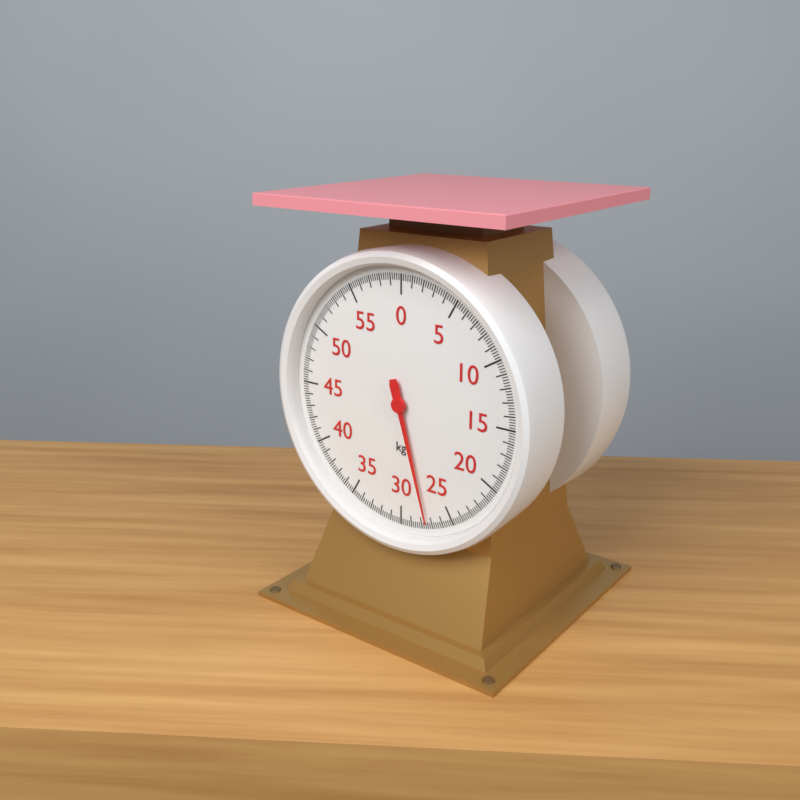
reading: 27.4 kg
